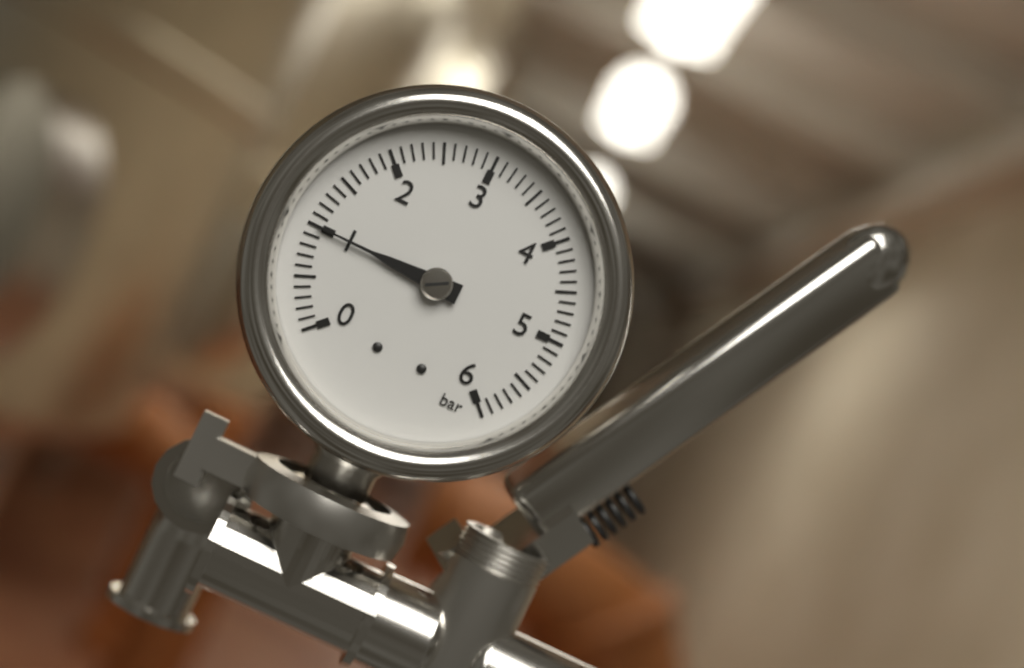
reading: 1.0 bar
